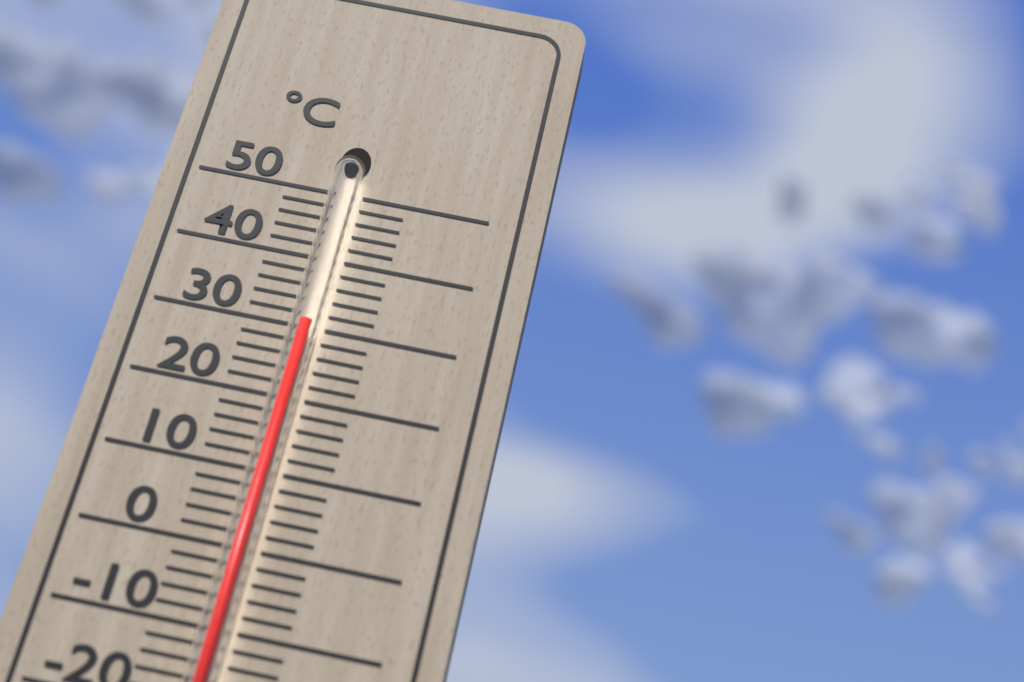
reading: 30 °C
